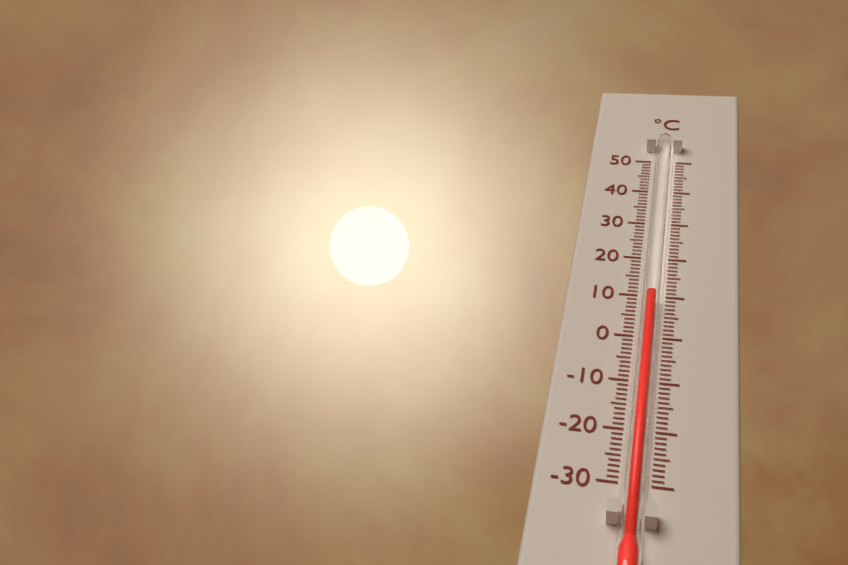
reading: 9 °C
